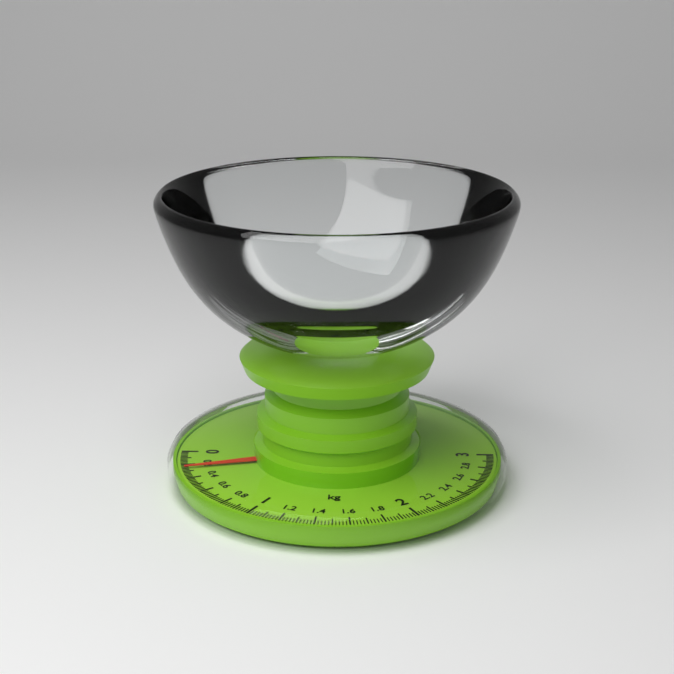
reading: 0.26 kg
